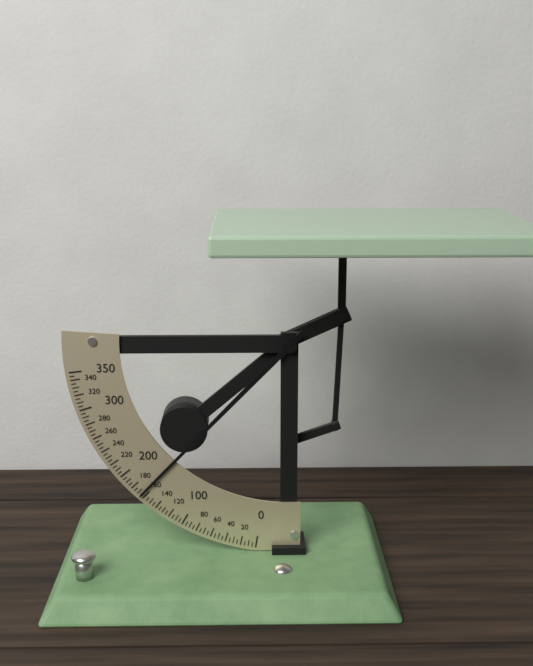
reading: 165 (no unit)
